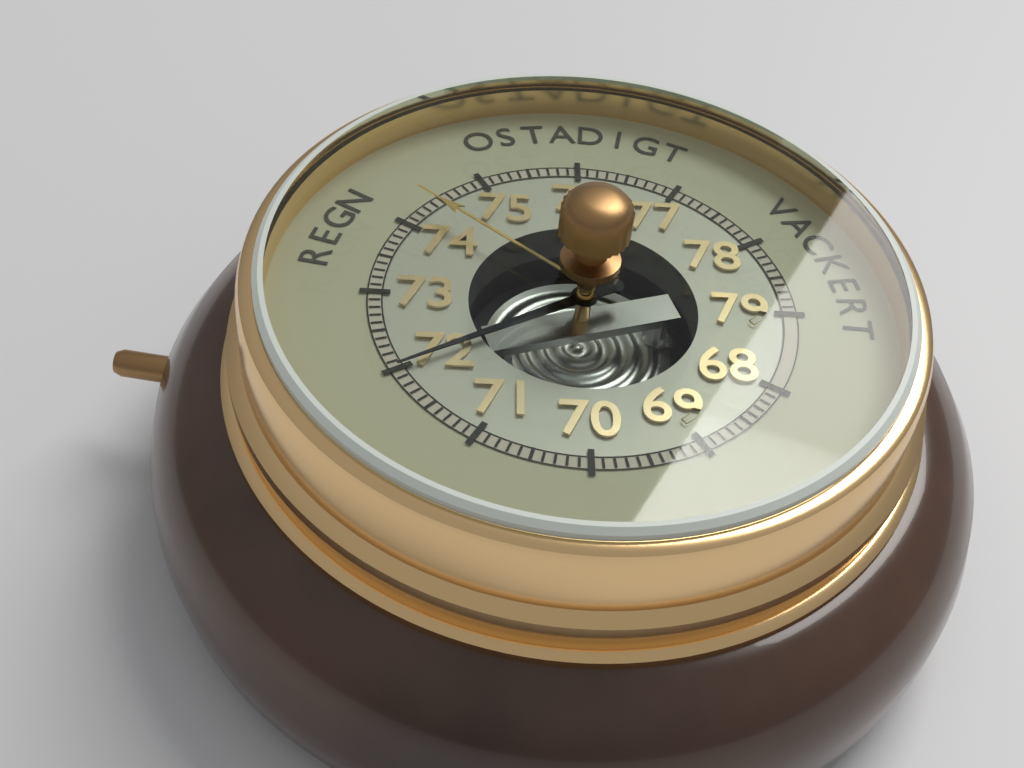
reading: 72.0 (no unit)
